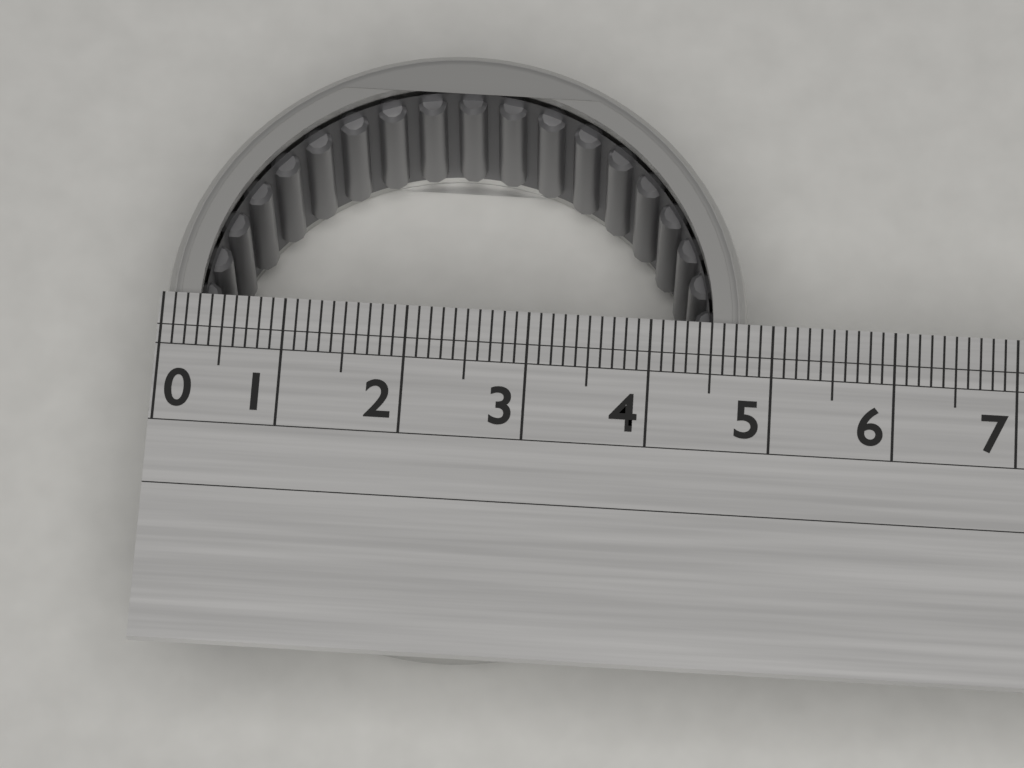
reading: 4.8 (no unit)
